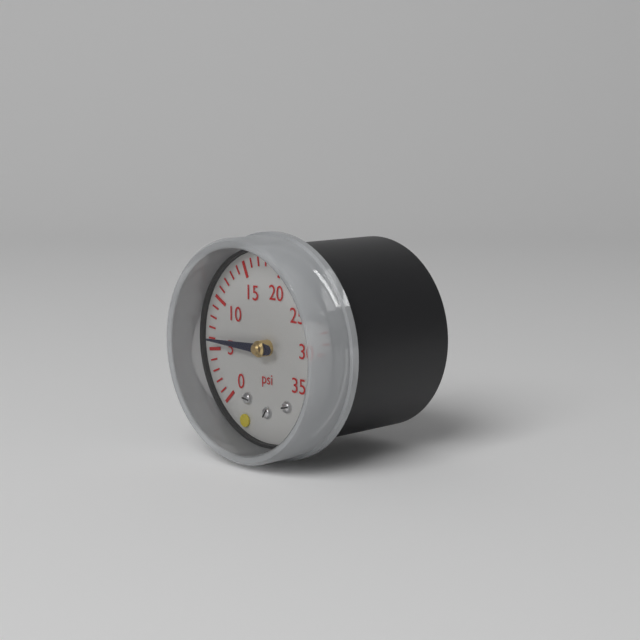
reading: 6 psi
